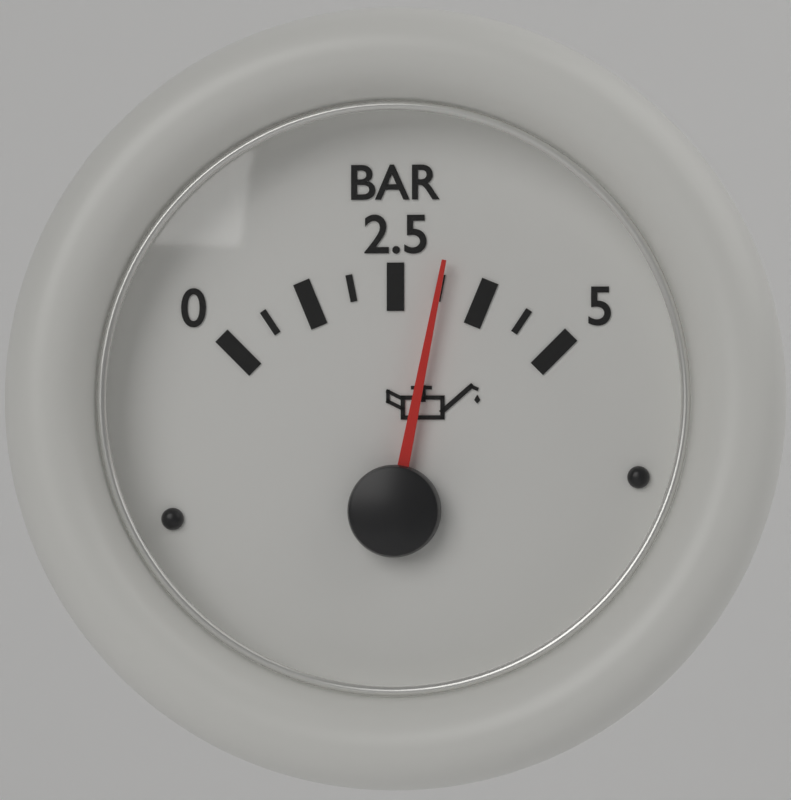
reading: 3.125 bar
